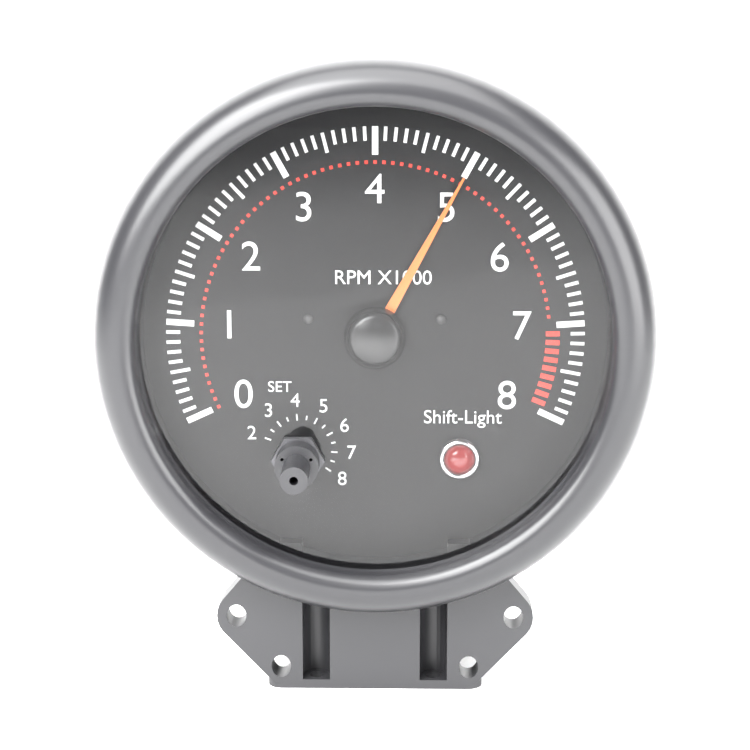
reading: 5.0 RPM x1000
